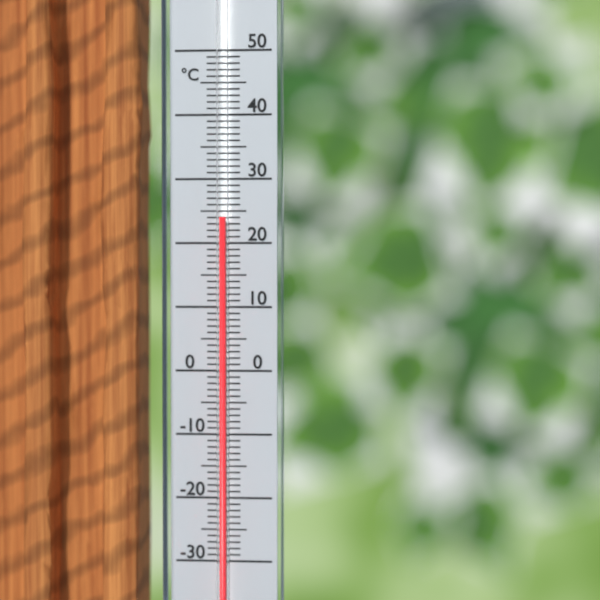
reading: 24 °C
